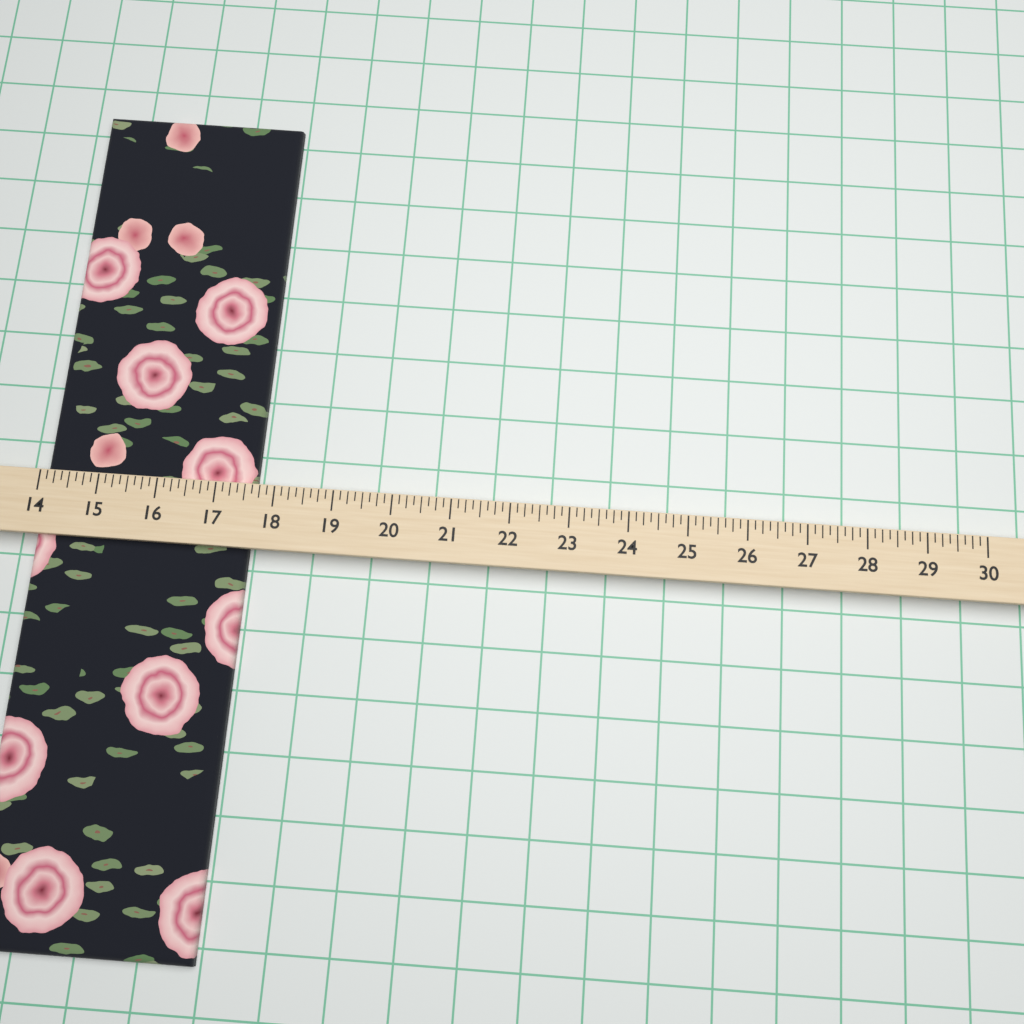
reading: 17.625 (no unit)
